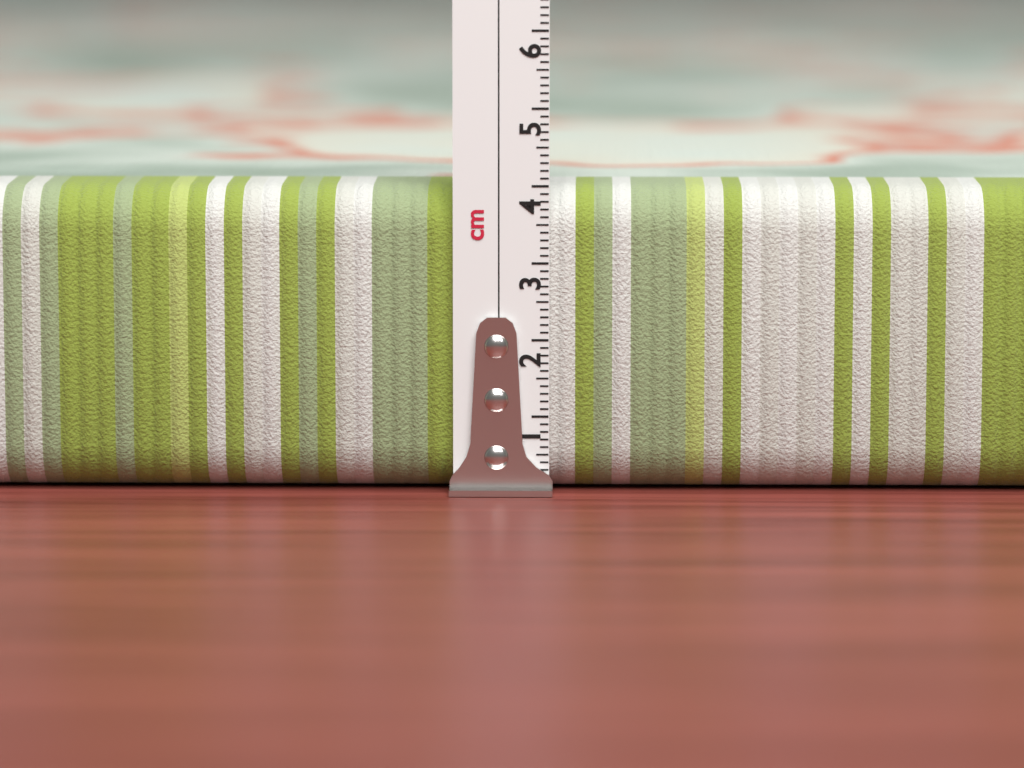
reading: 4.0 cm
